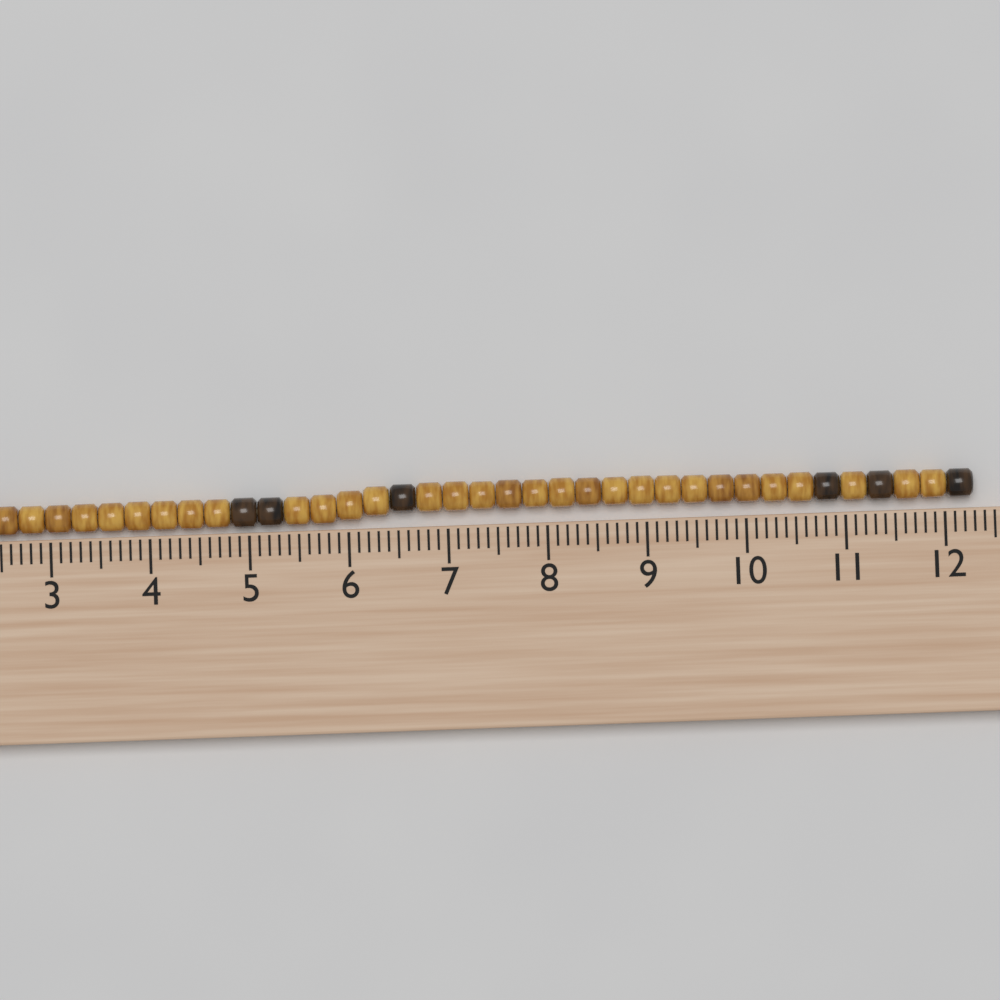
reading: 12.3 cm
